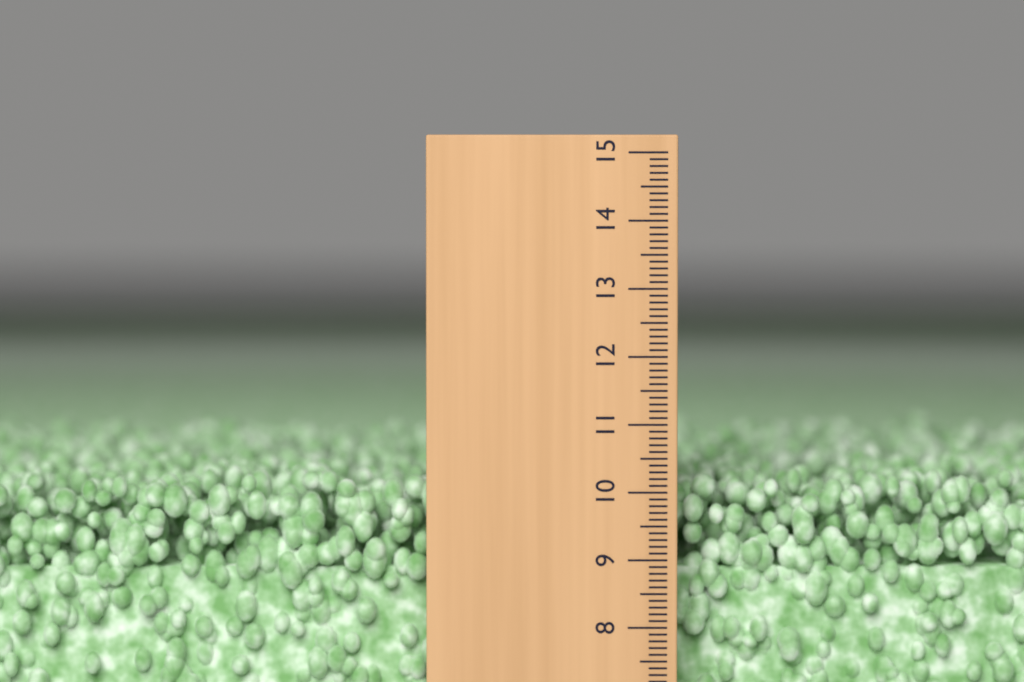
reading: 10.2 (no unit)
